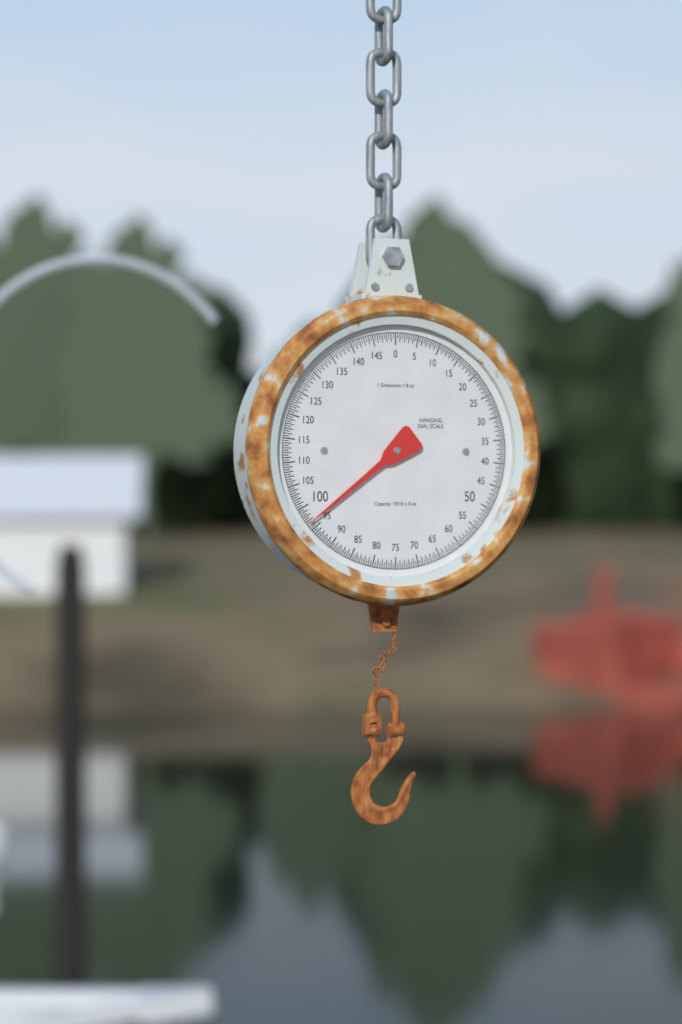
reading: 96.5 lb
